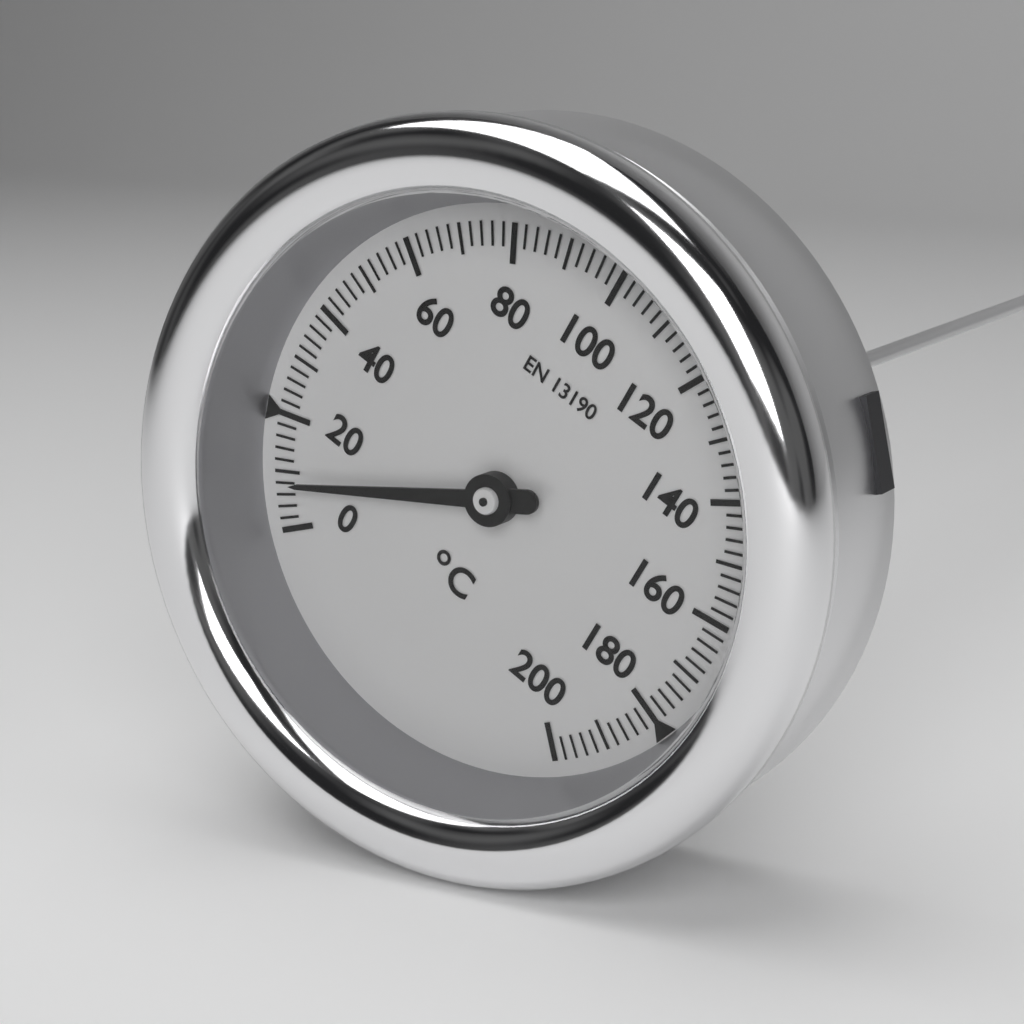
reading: 8 °C
